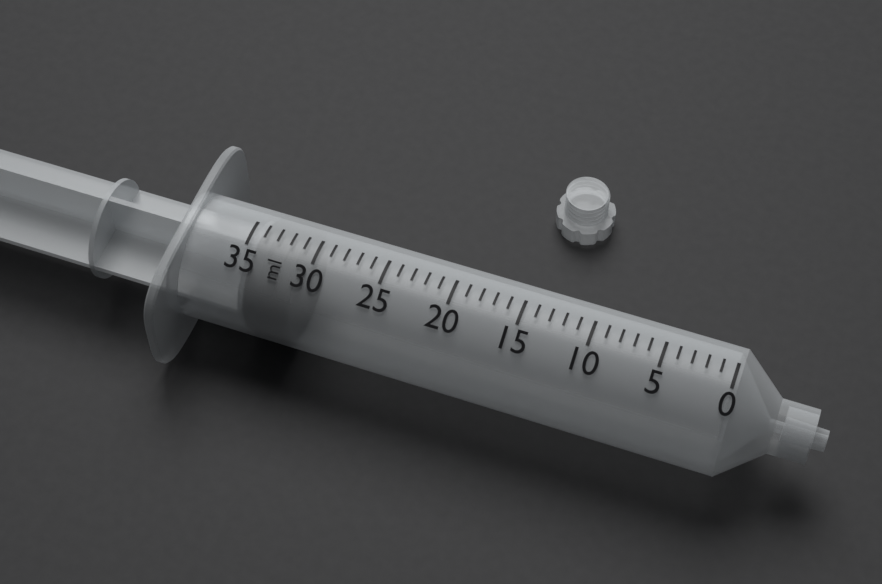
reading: 31 ml
